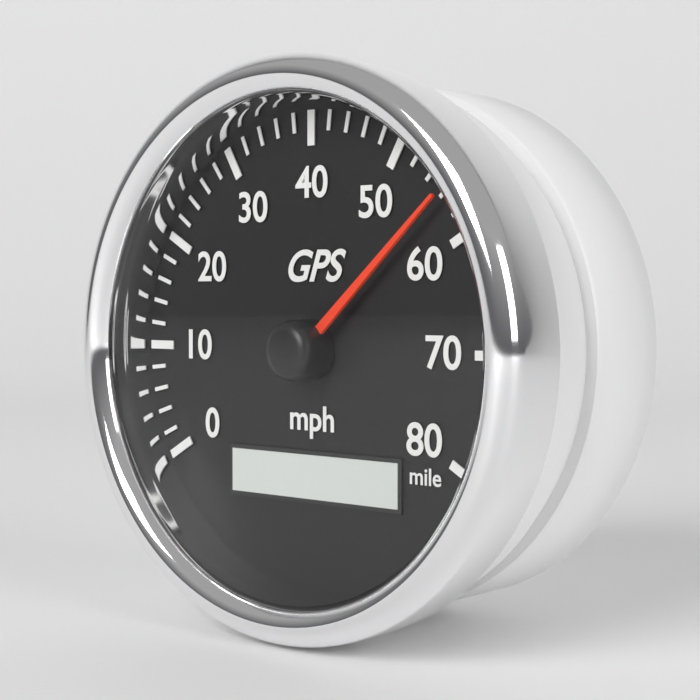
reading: 56 mph
